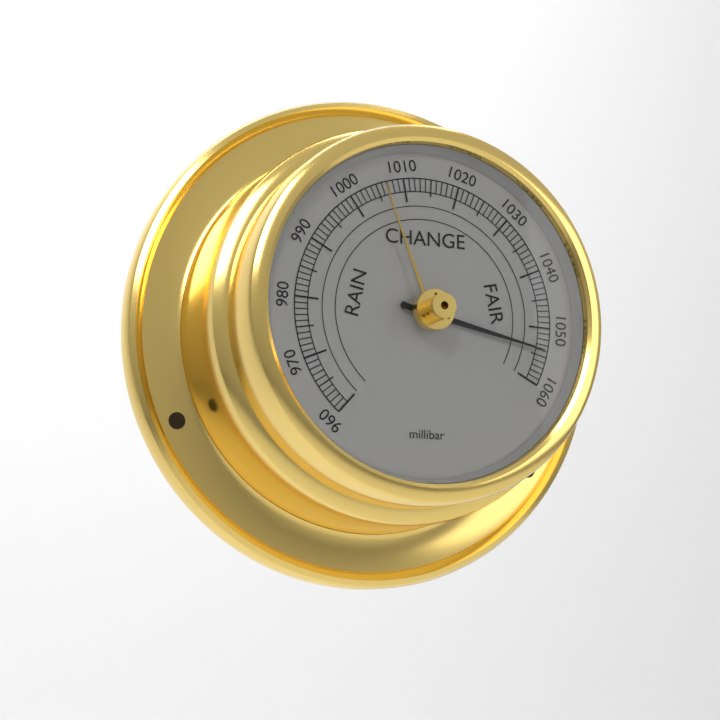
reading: 1054 millibar
